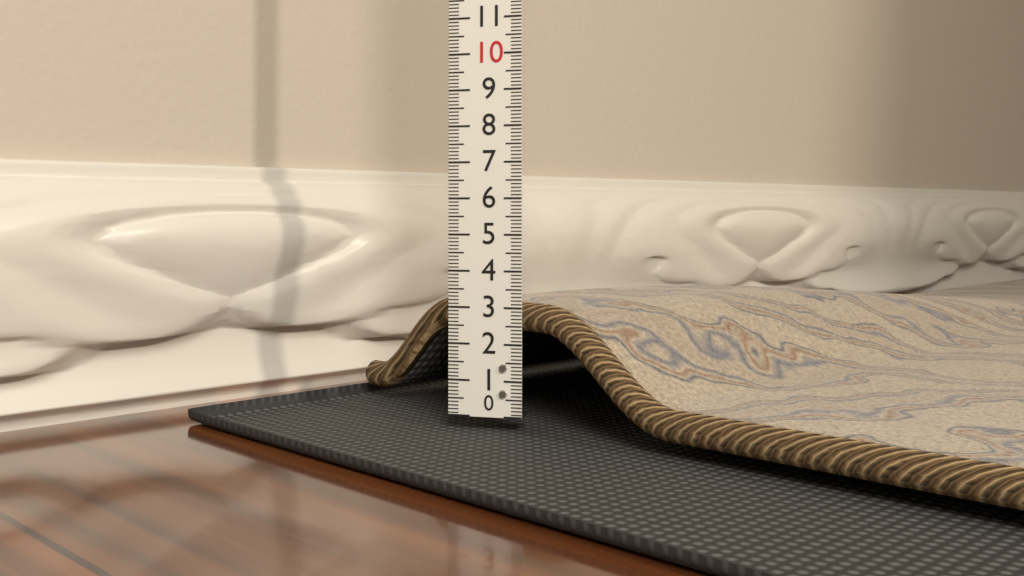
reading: 3.1 (no unit)
